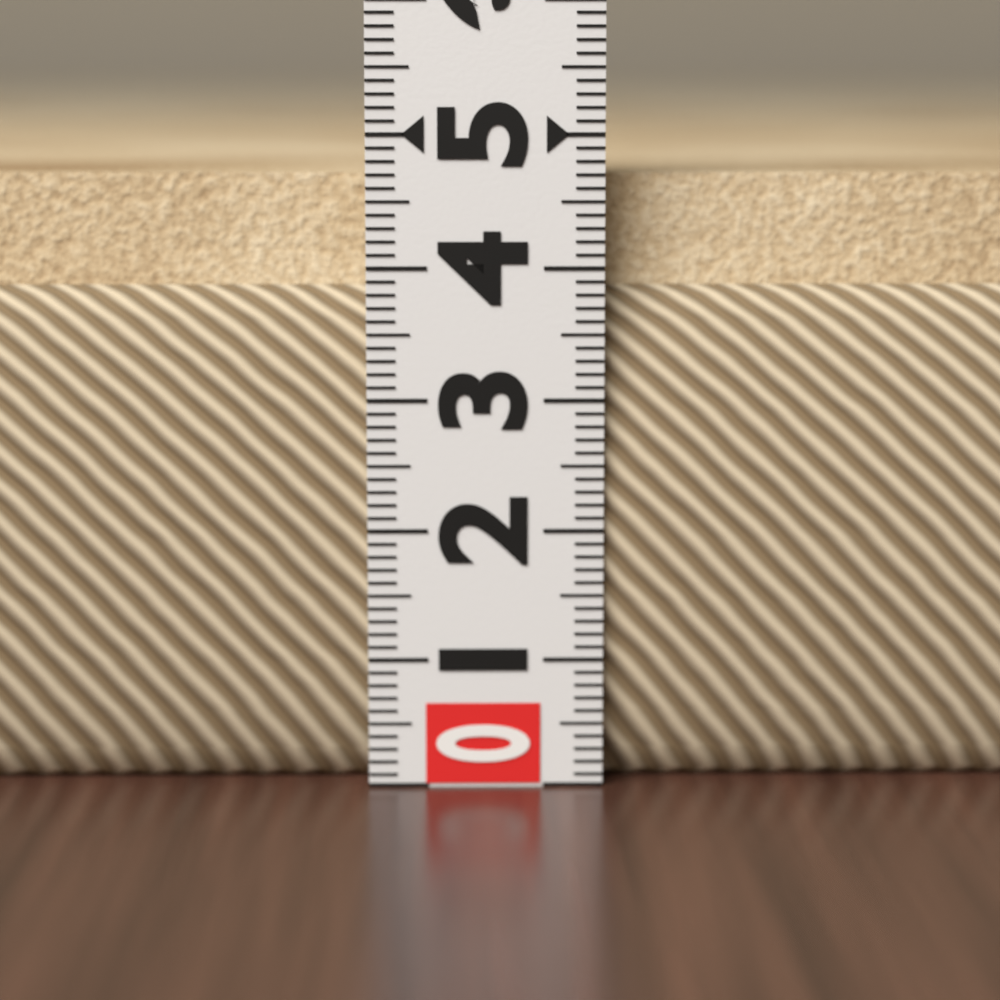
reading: 4.7 (no unit)
